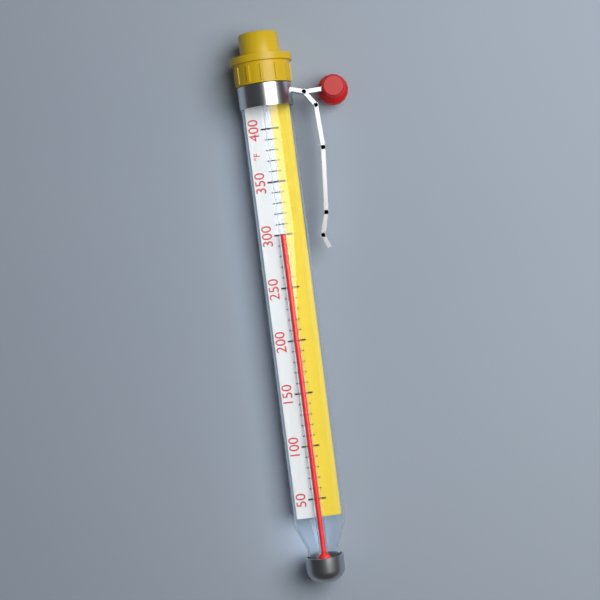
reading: 300 °F
